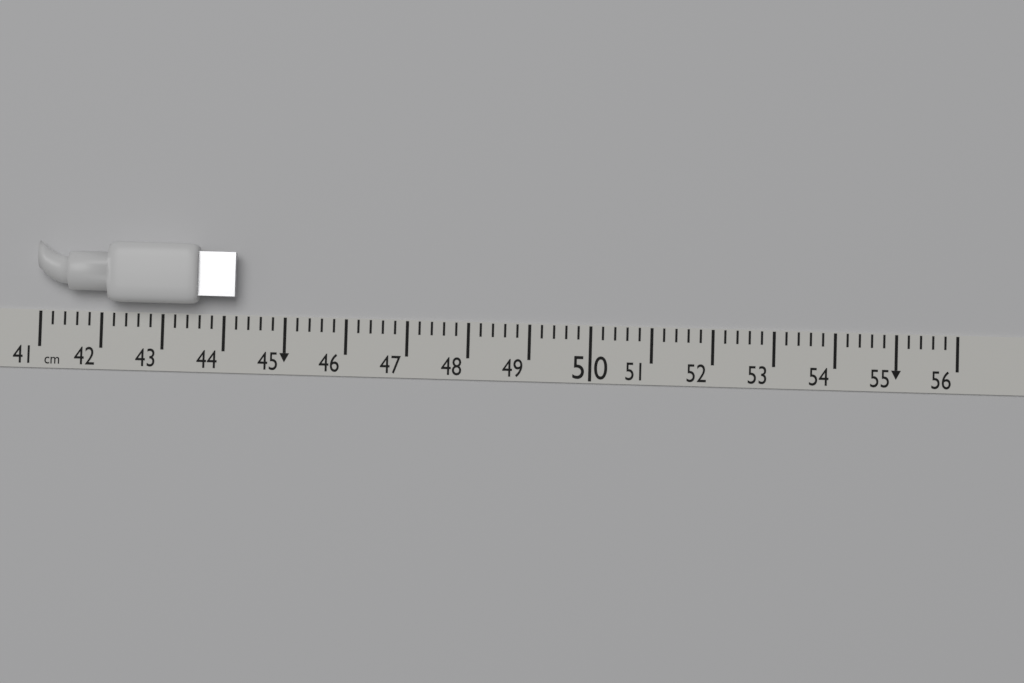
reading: 44.2 cm
